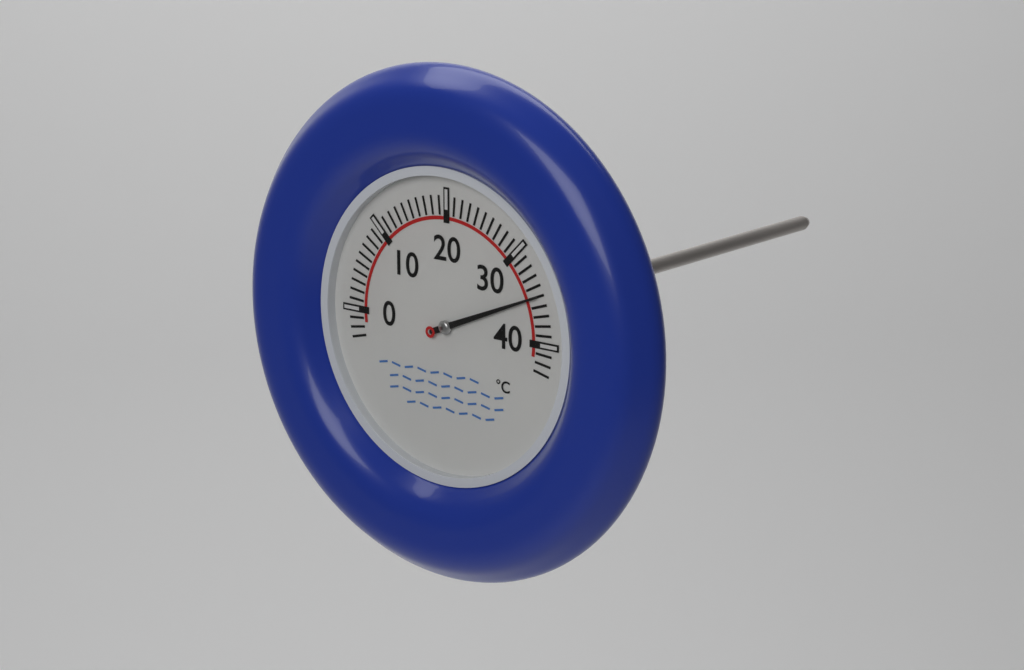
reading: 35 °C
